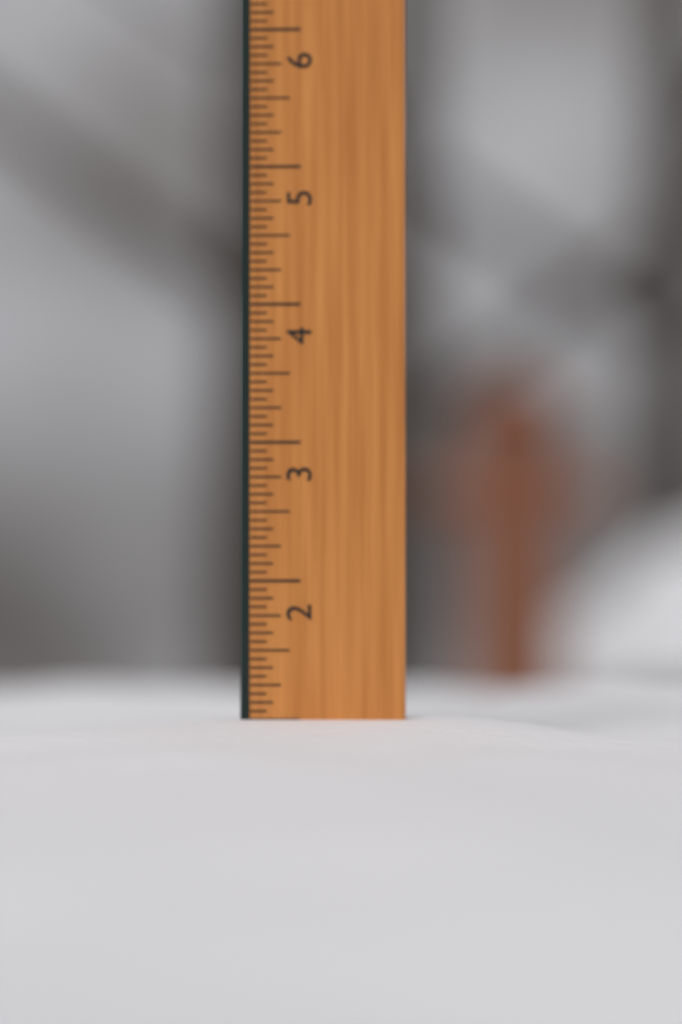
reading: 1.0000 in
